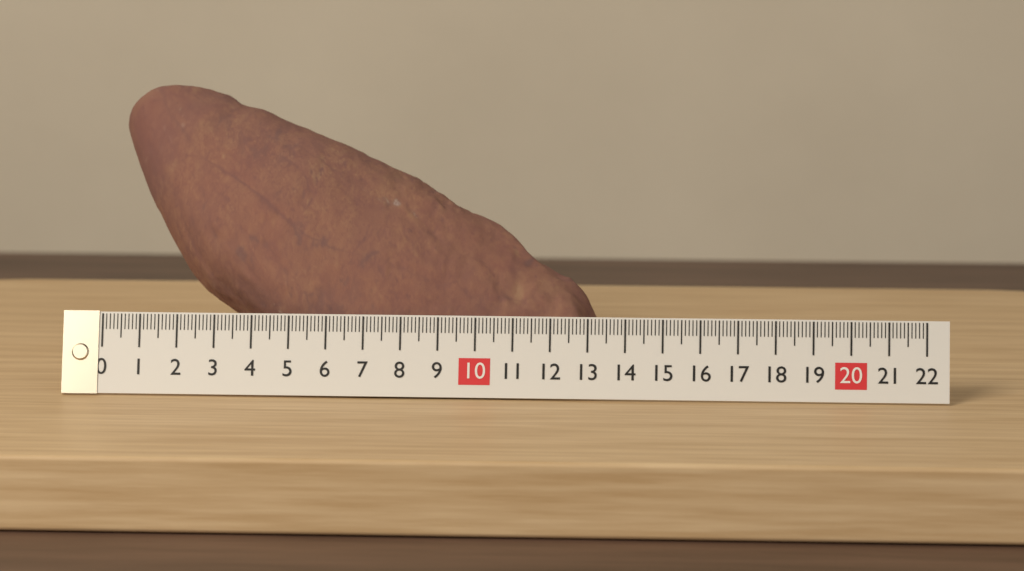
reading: 13.2 (no unit)
